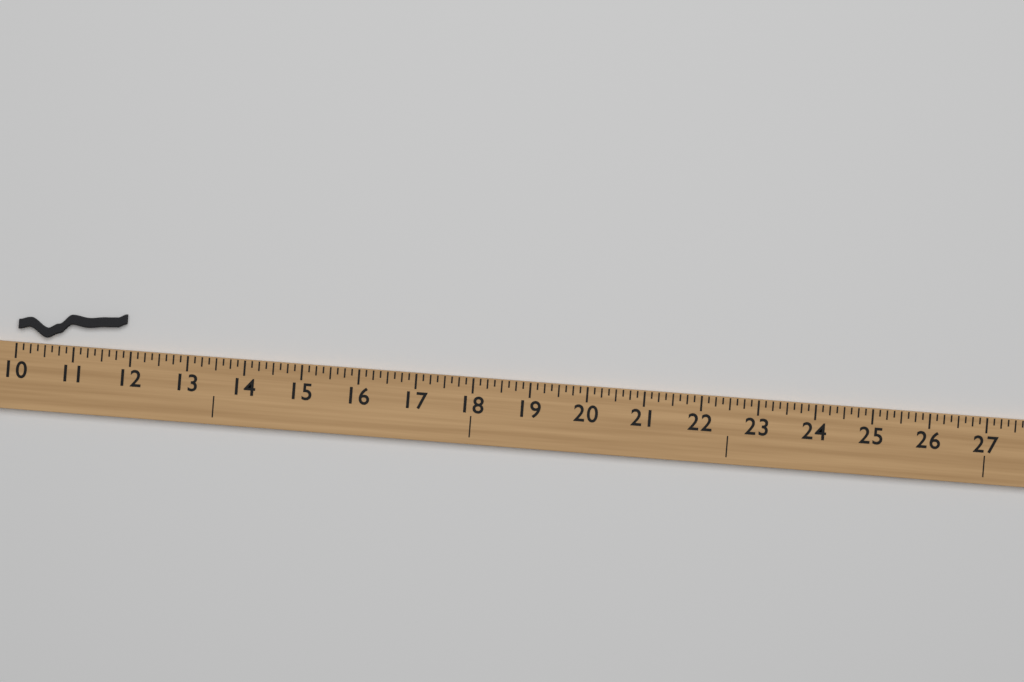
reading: 11.875 (no unit)
